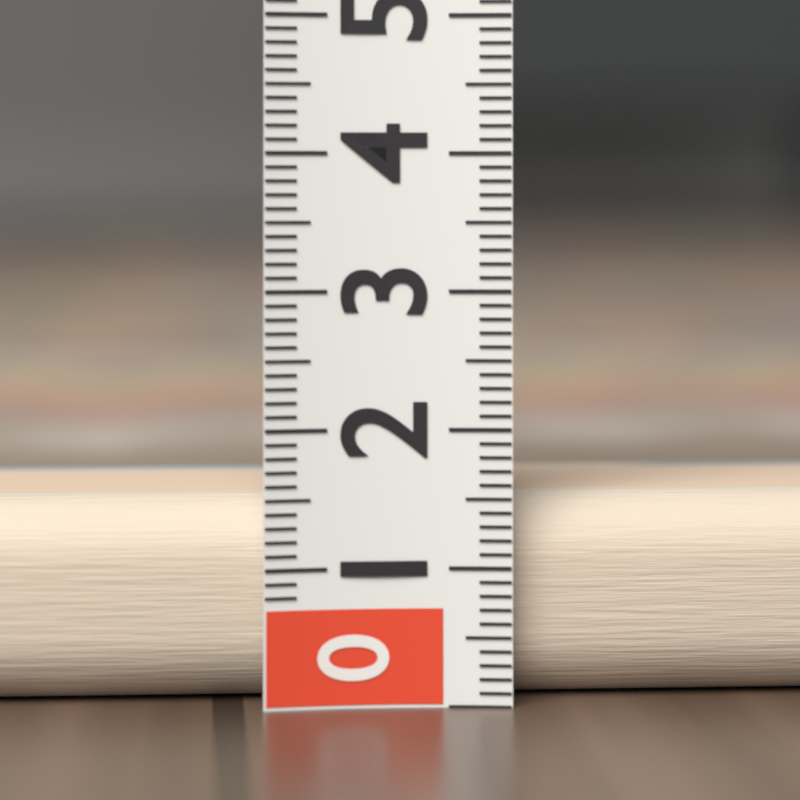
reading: 1.5 (no unit)
